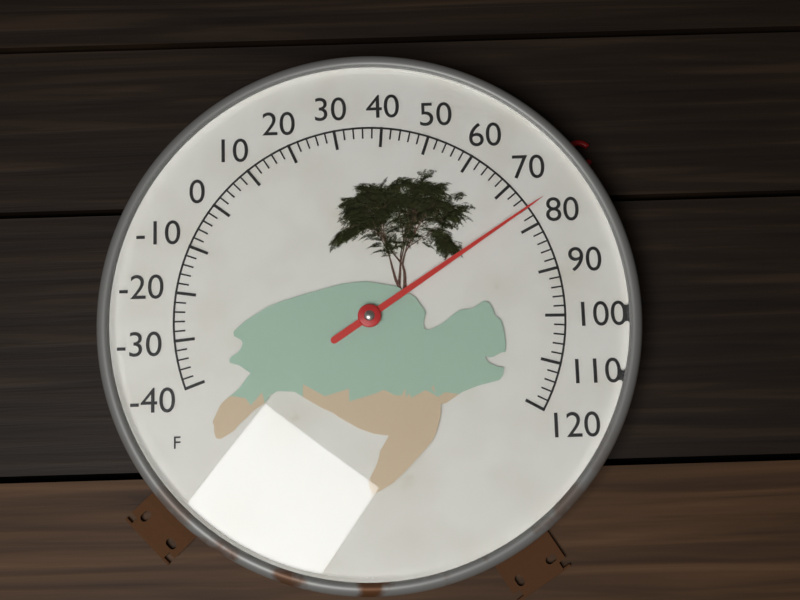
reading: 76 °F
